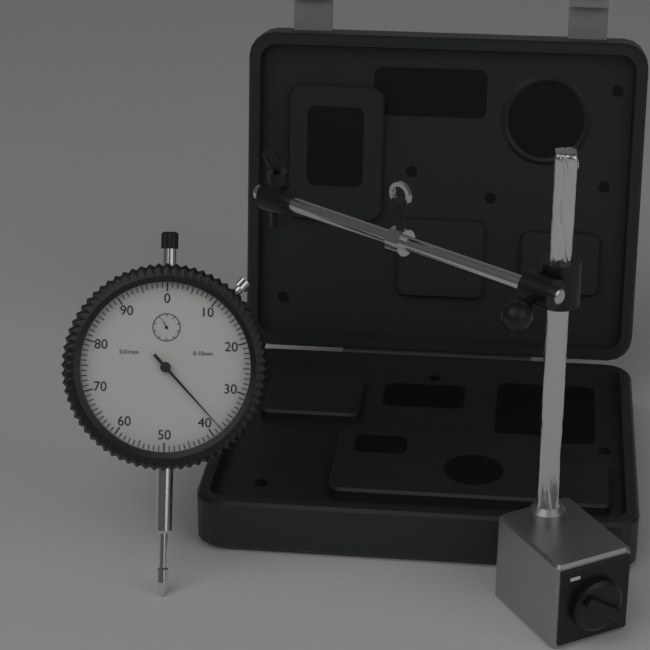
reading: 0.38 mm
